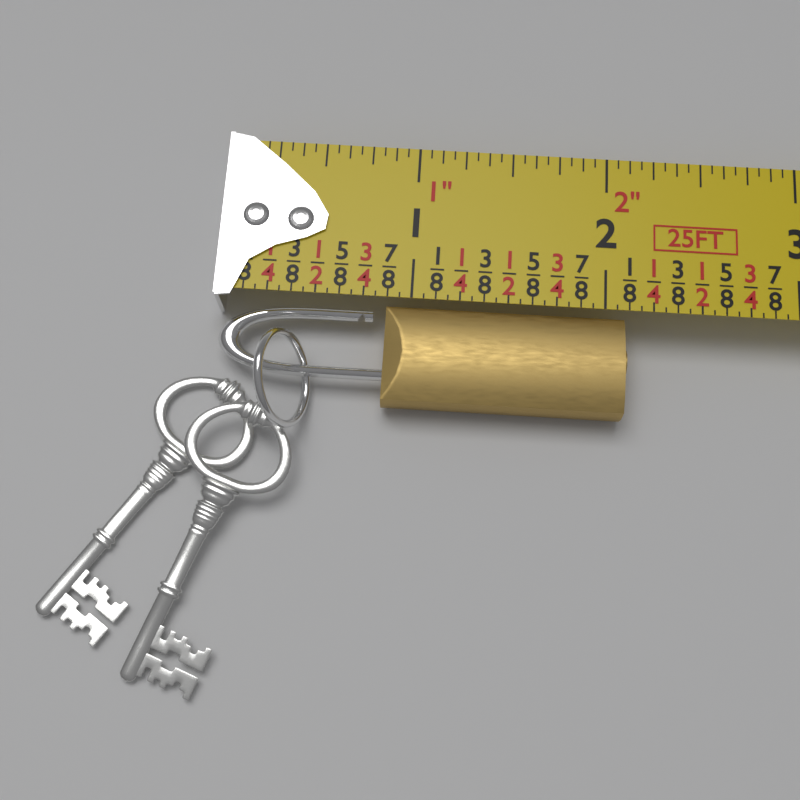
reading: 2.1250 in
